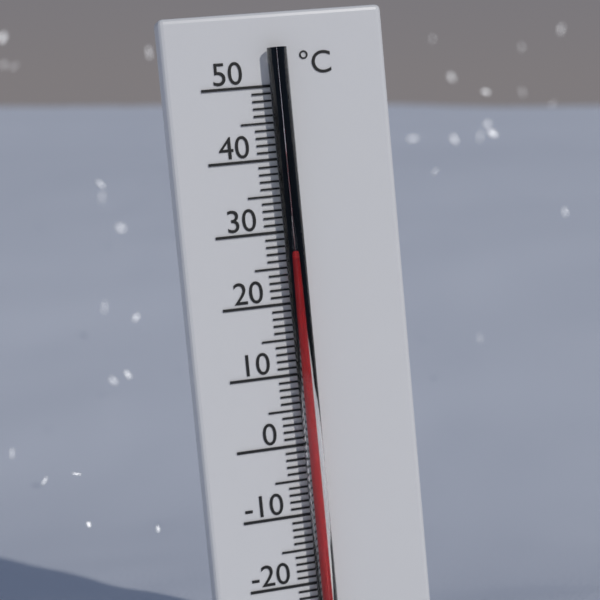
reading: 26 °C
